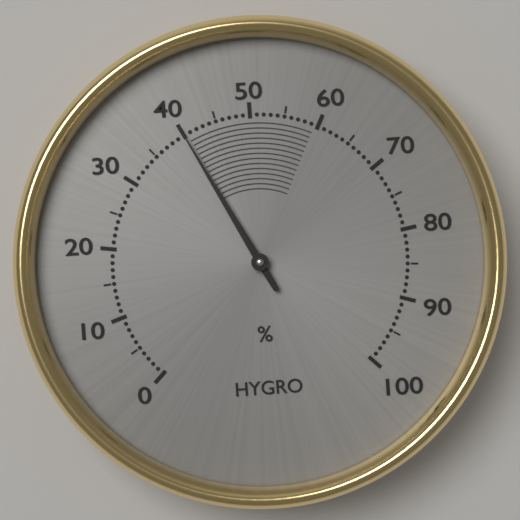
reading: 40 %
